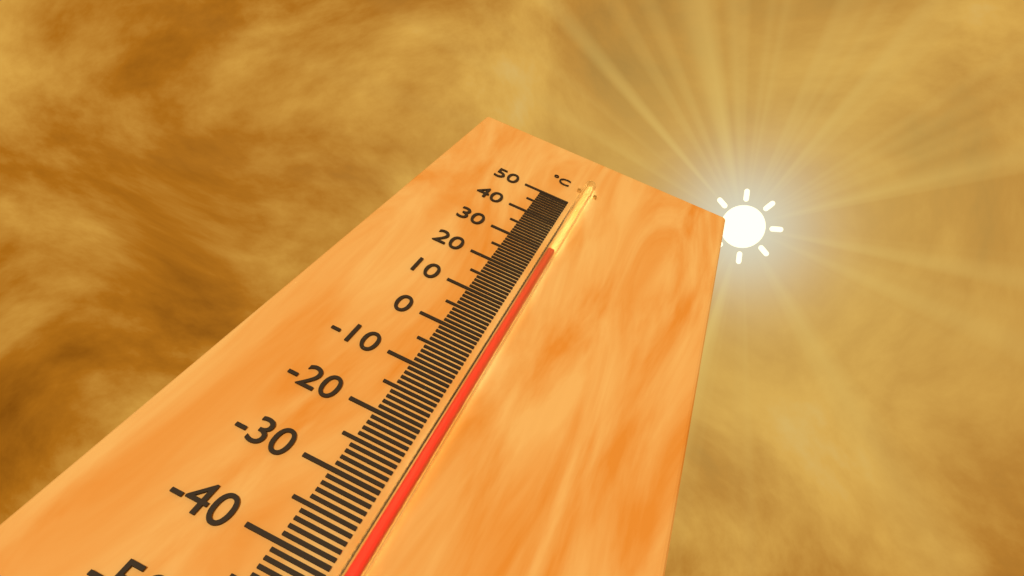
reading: 28 °C
